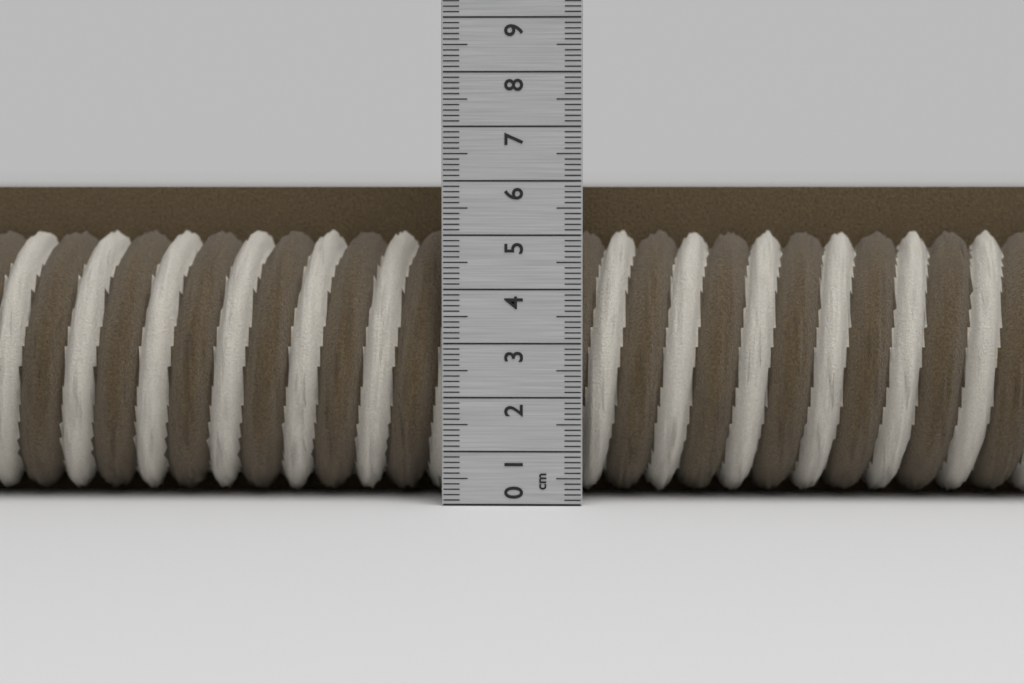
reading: 5.9 cm
